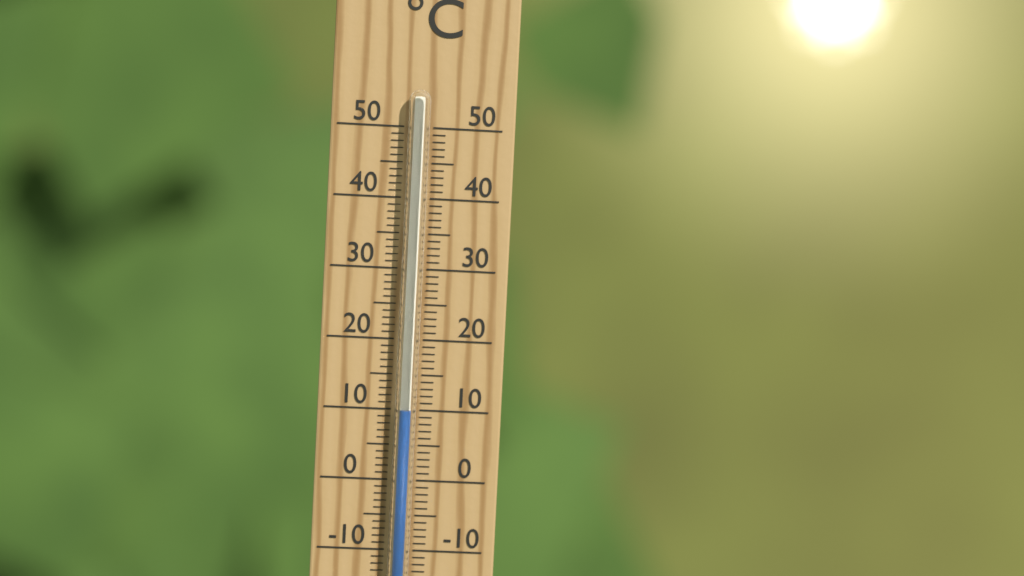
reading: 10 °C
